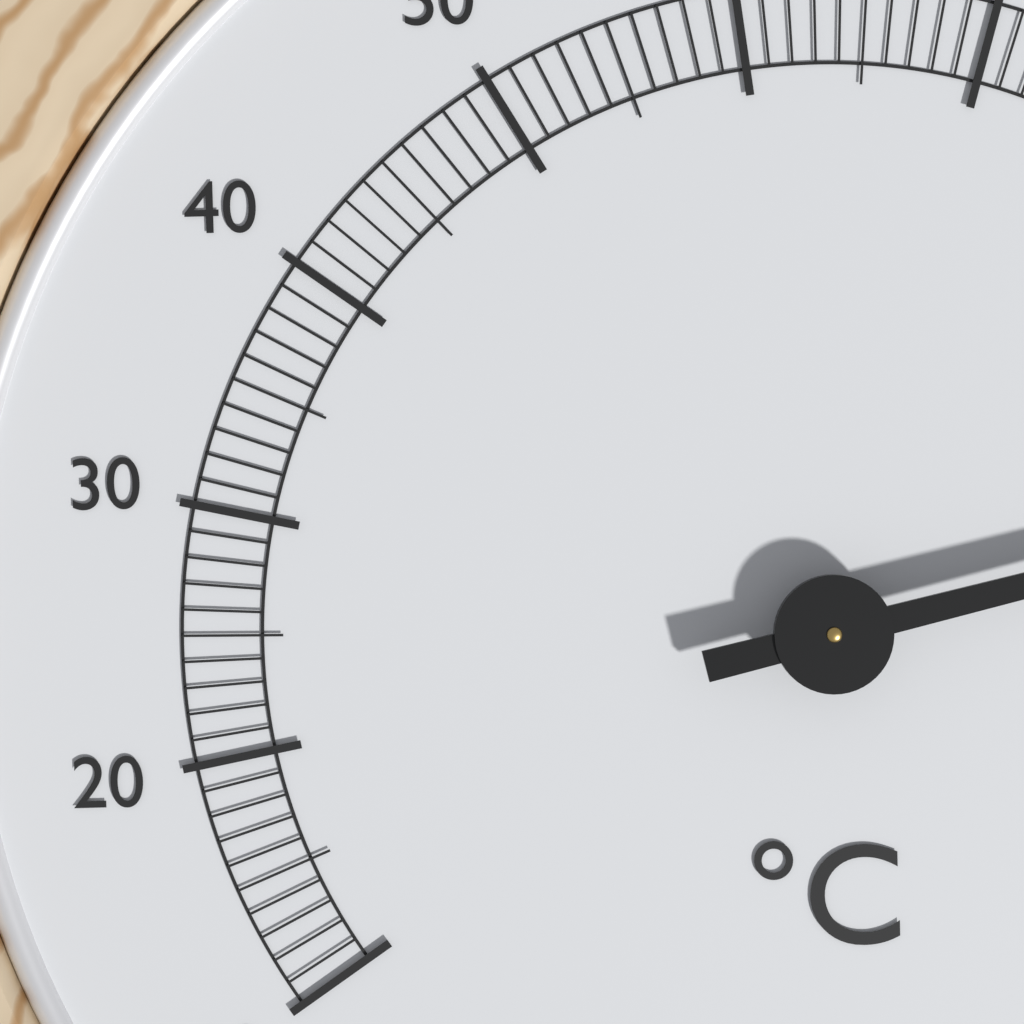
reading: 96 °C
